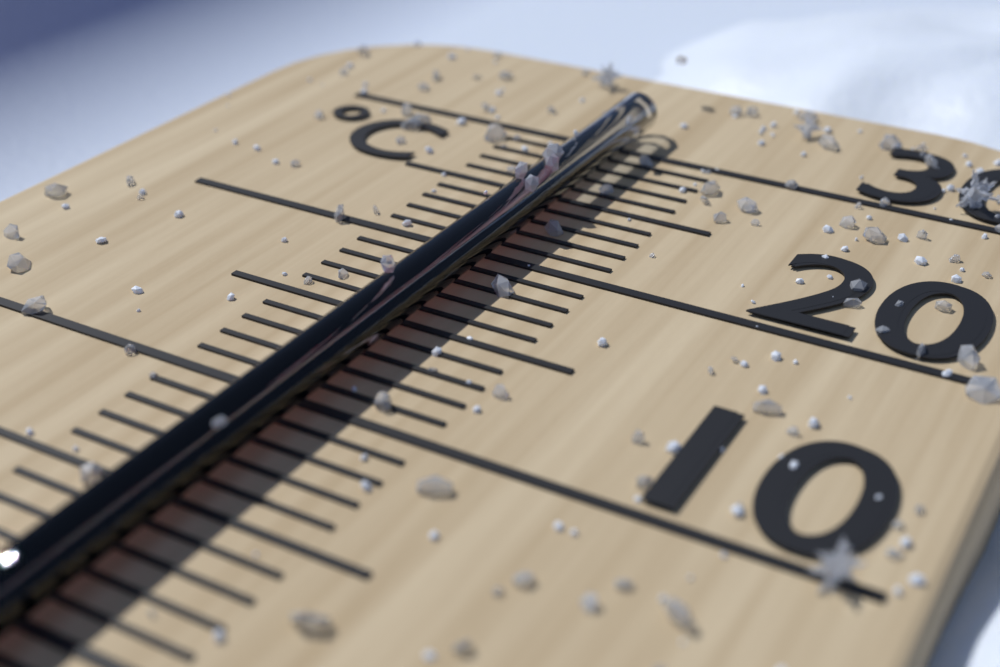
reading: 25 °C
